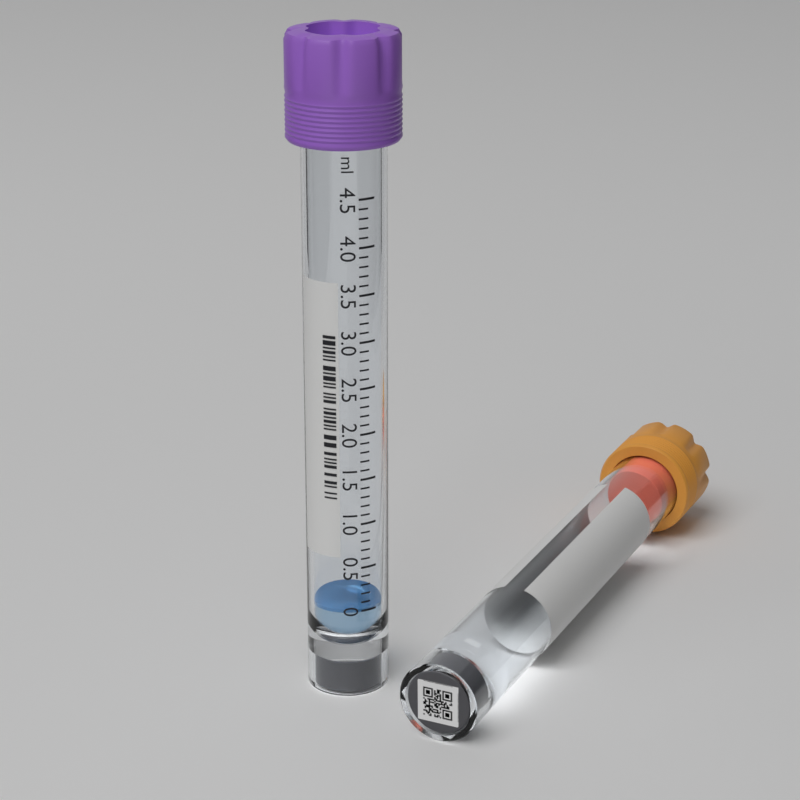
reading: 0.0 ml
